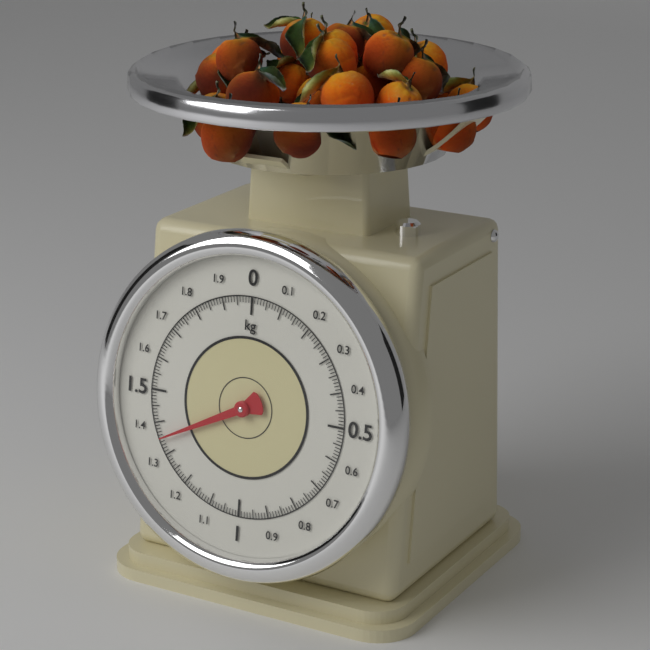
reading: 1.35 kg
